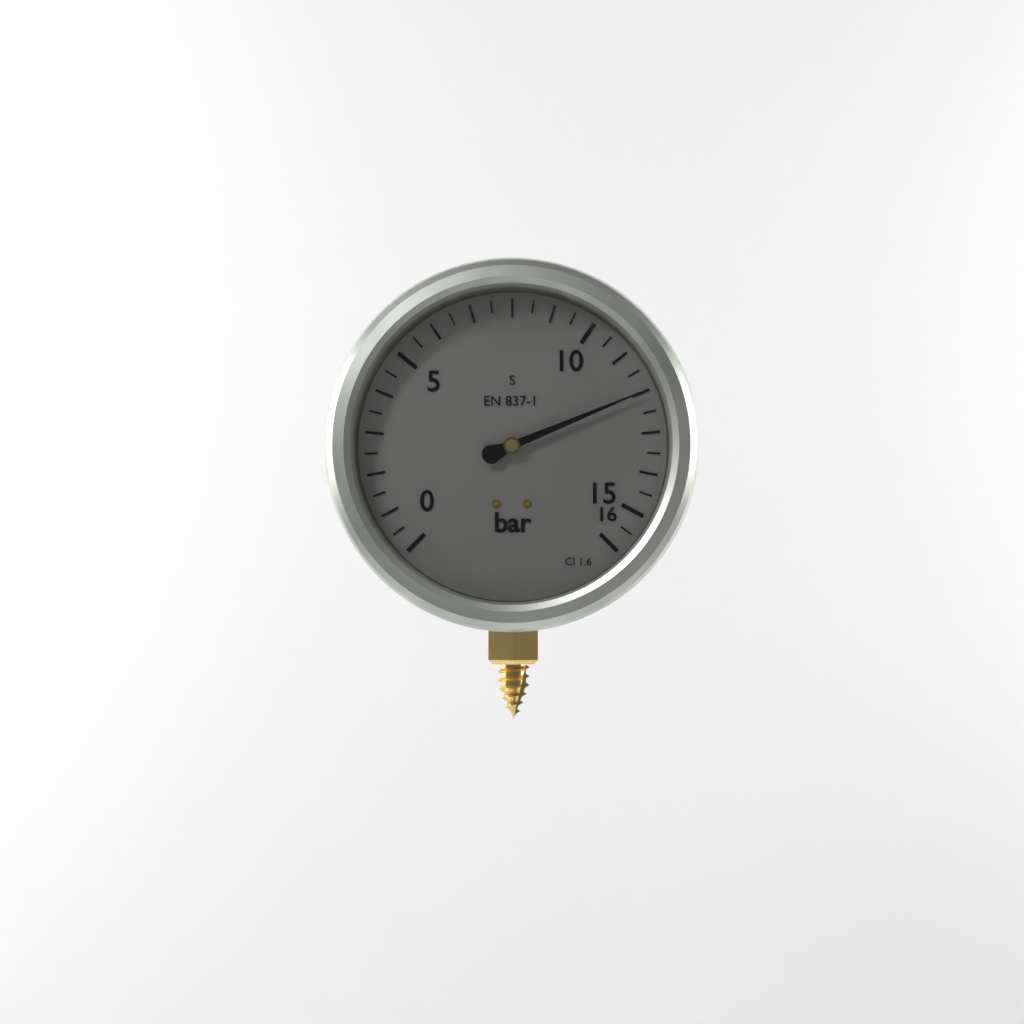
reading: 12.0 bar
